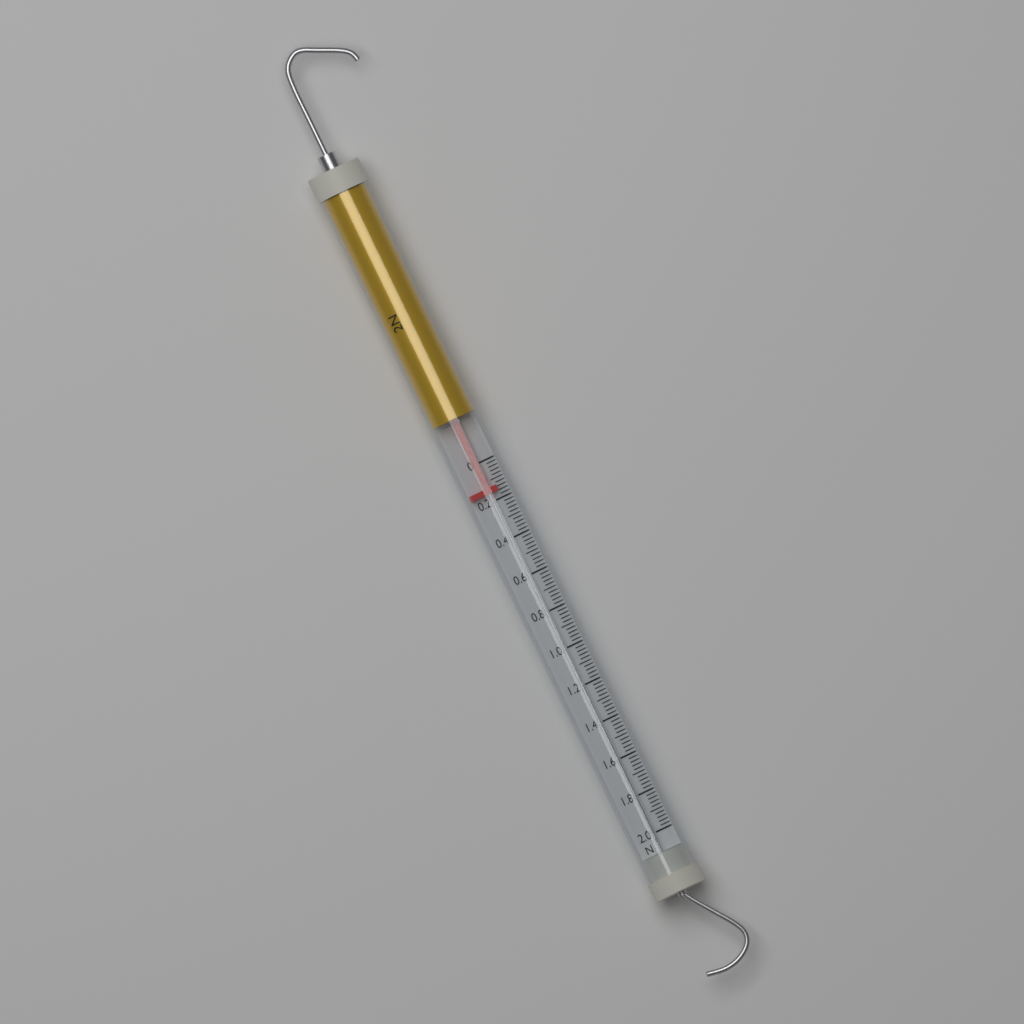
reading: 0.16 N
